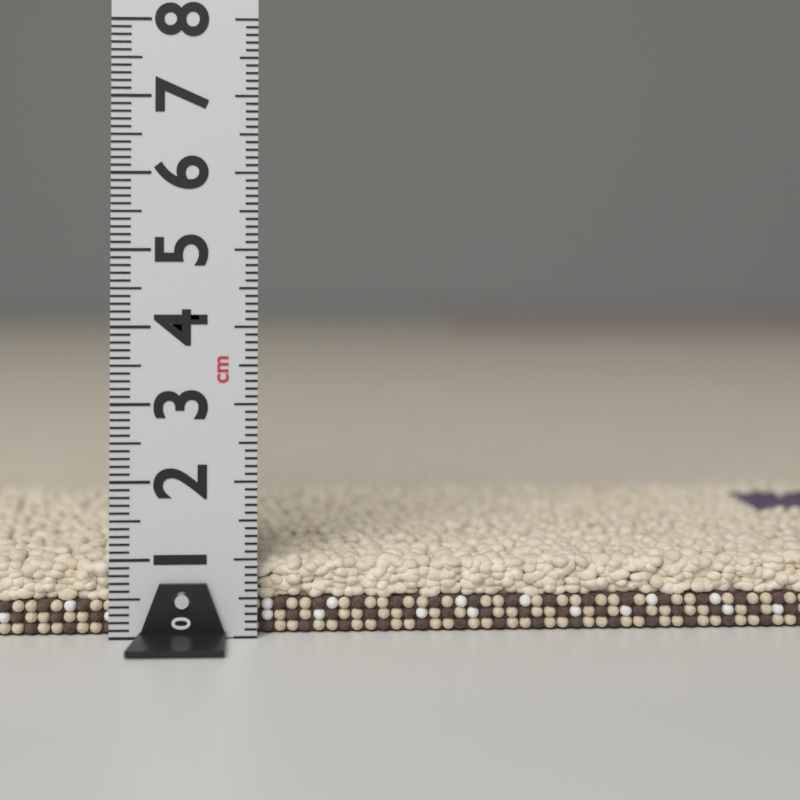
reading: 1.0 cm
